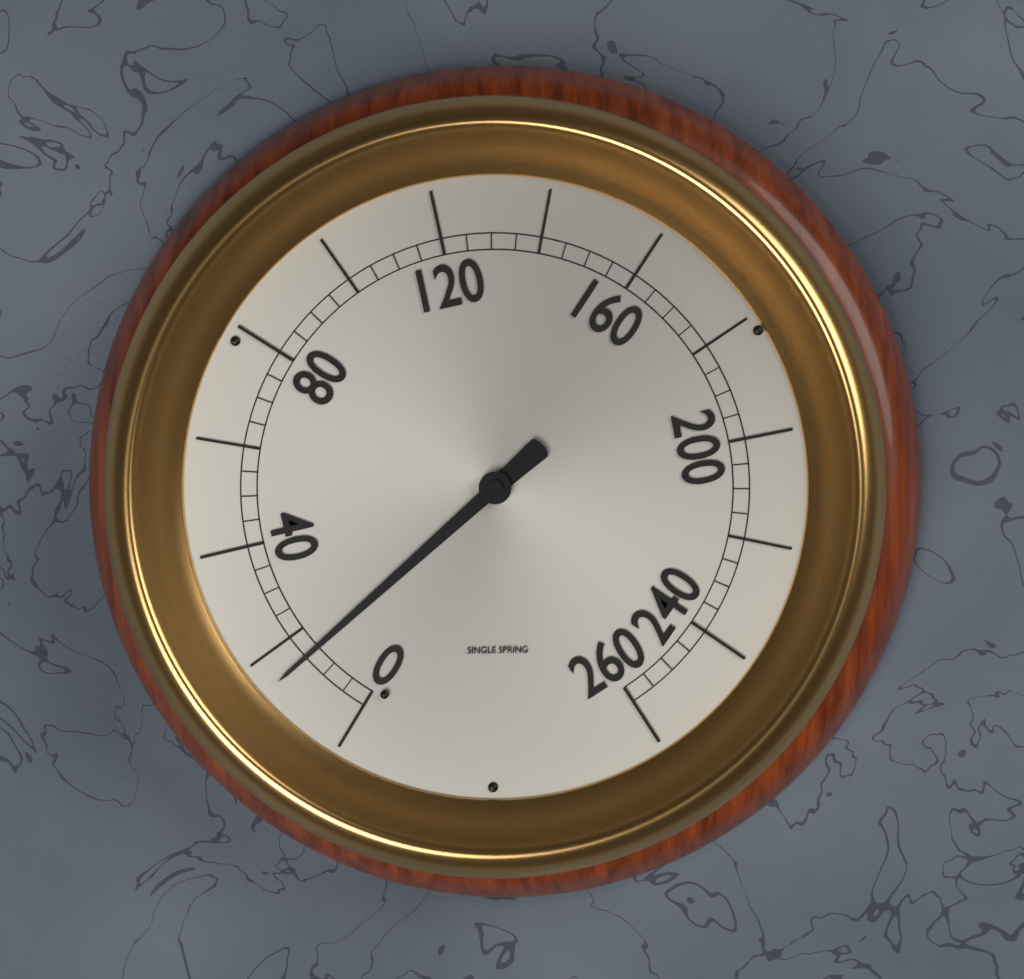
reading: 15 (no unit)
